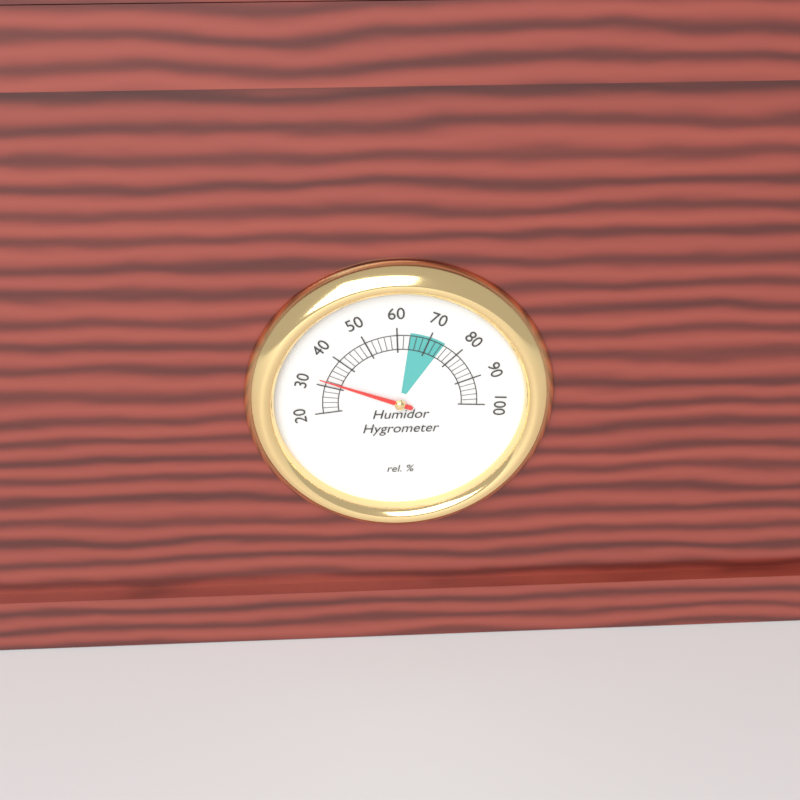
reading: 32 %
